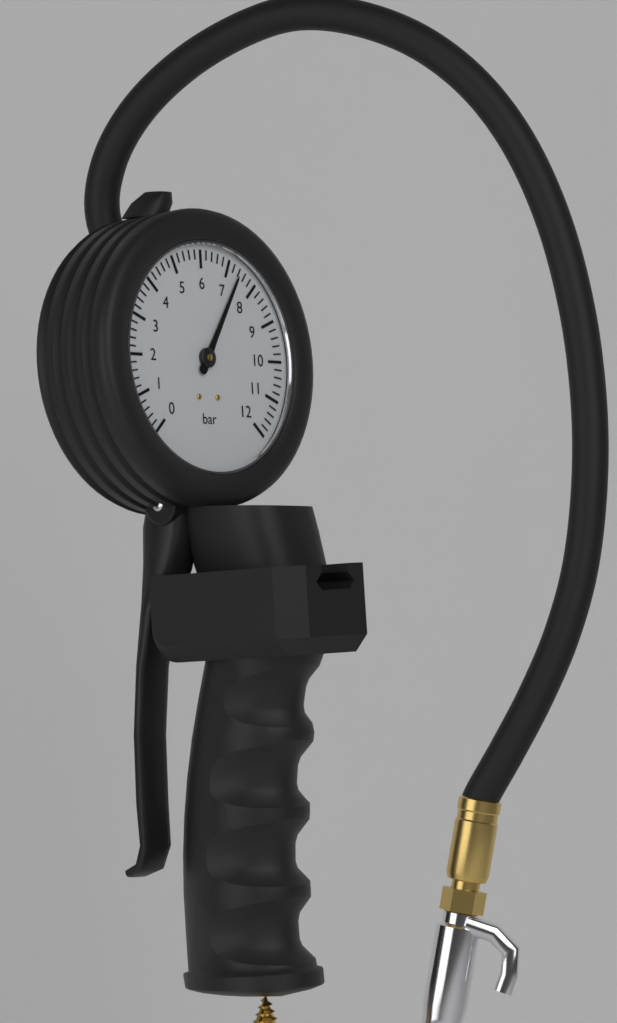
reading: 7.4 bar
